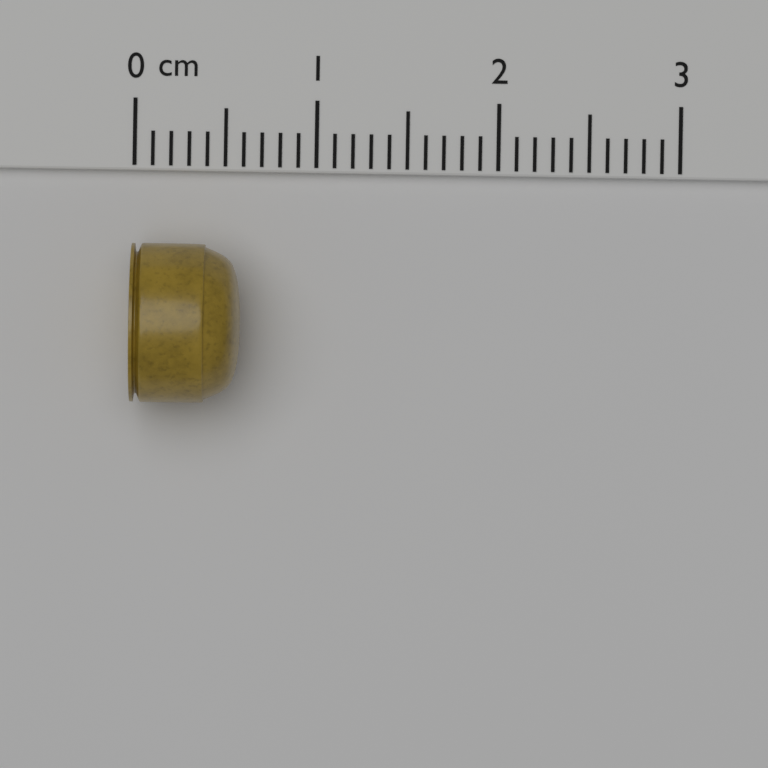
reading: 0.6 cm
